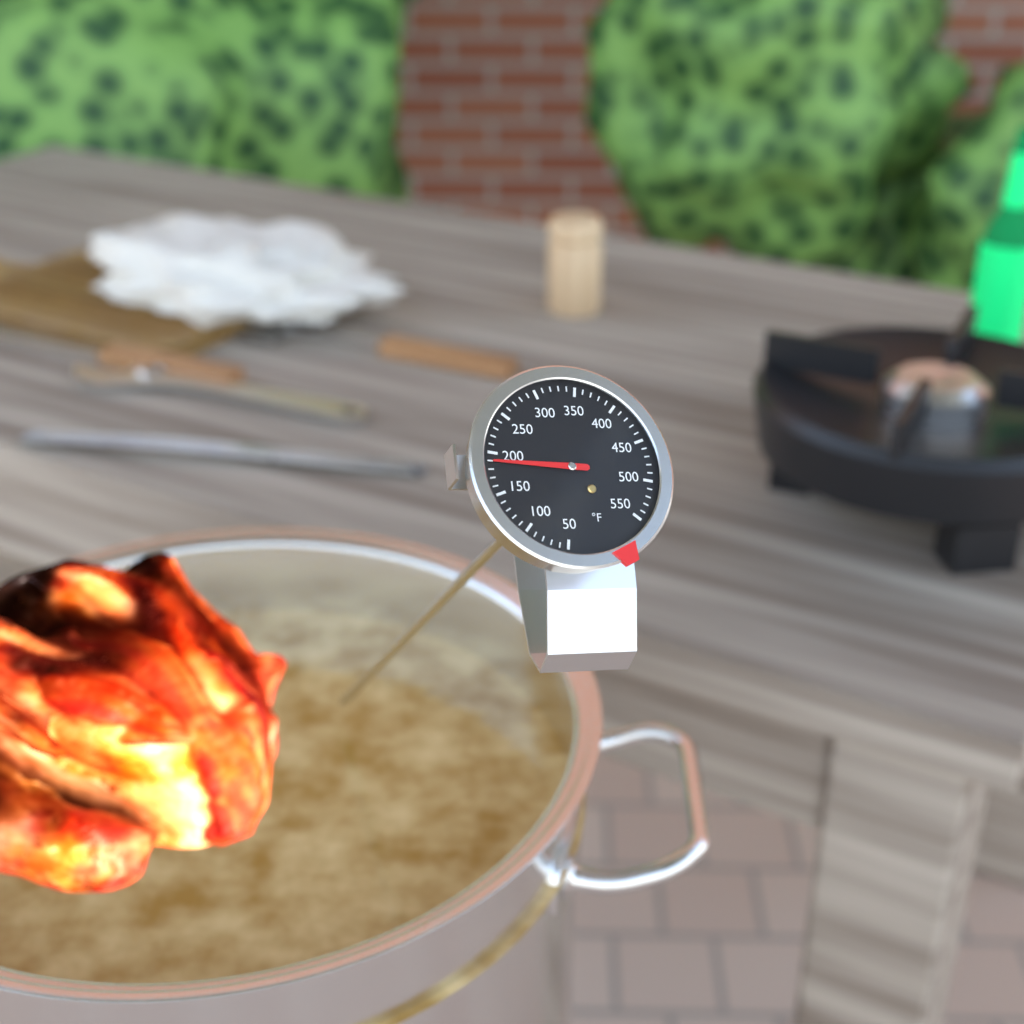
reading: 190 °F
